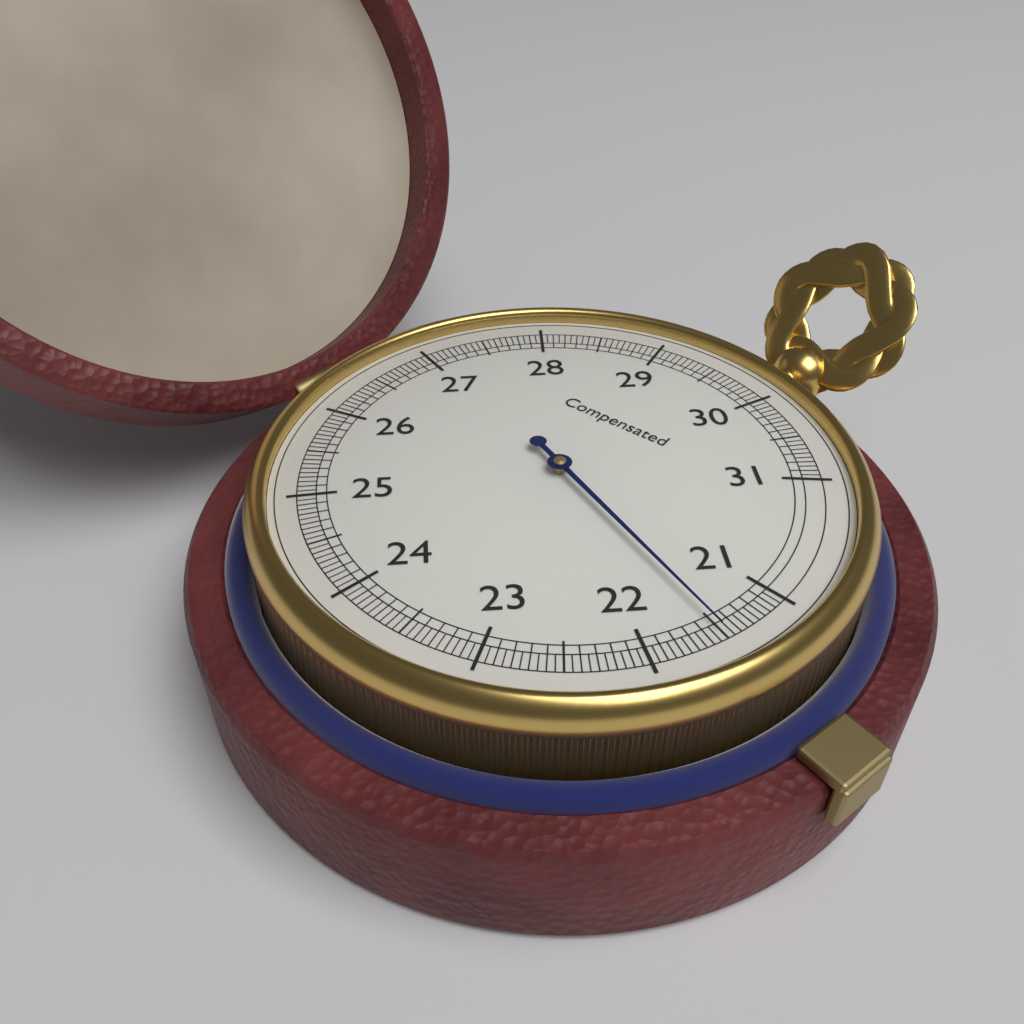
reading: 21.50 (no unit)
